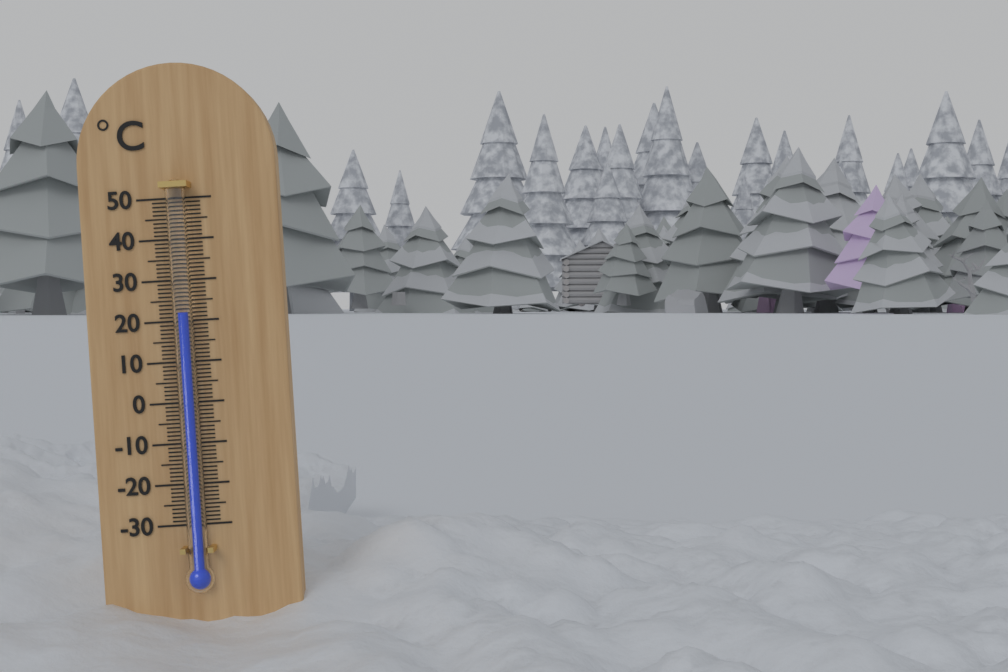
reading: 22 °C
